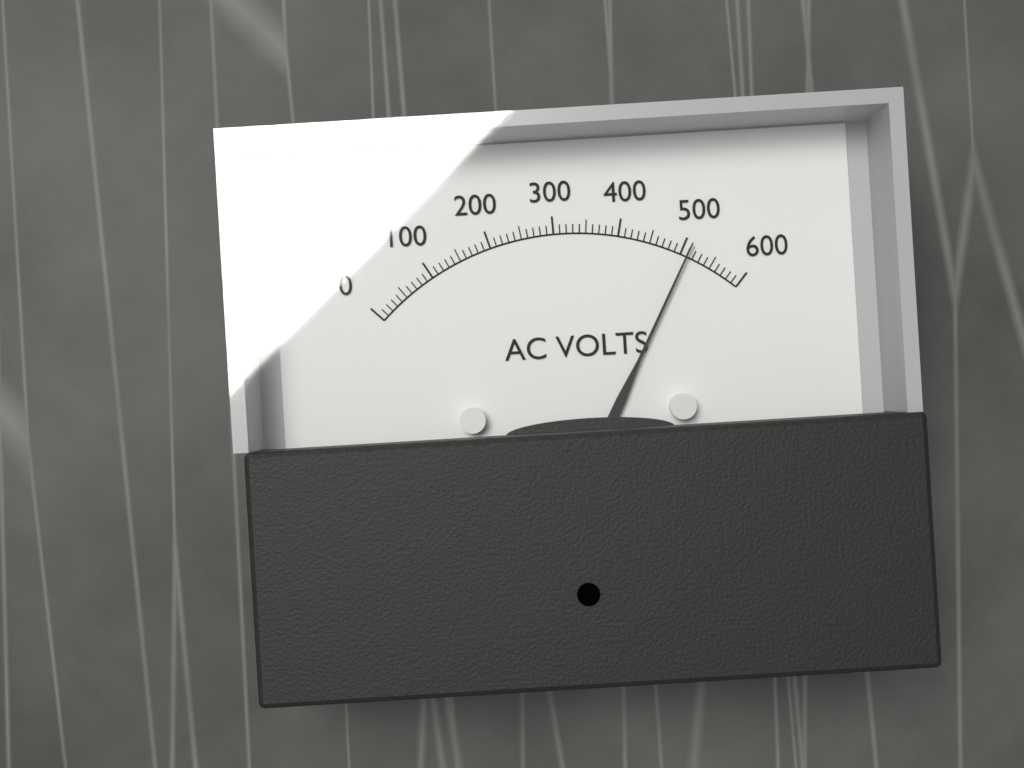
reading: 510 V
